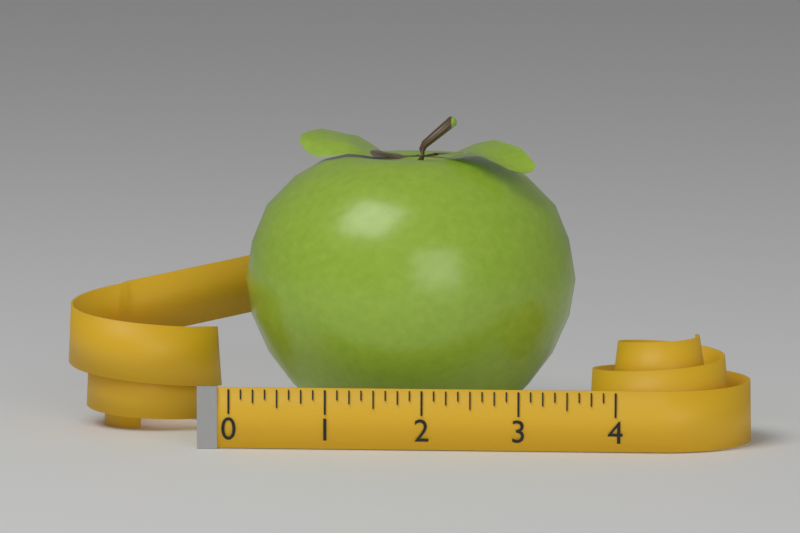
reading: 3.500 (no unit)
